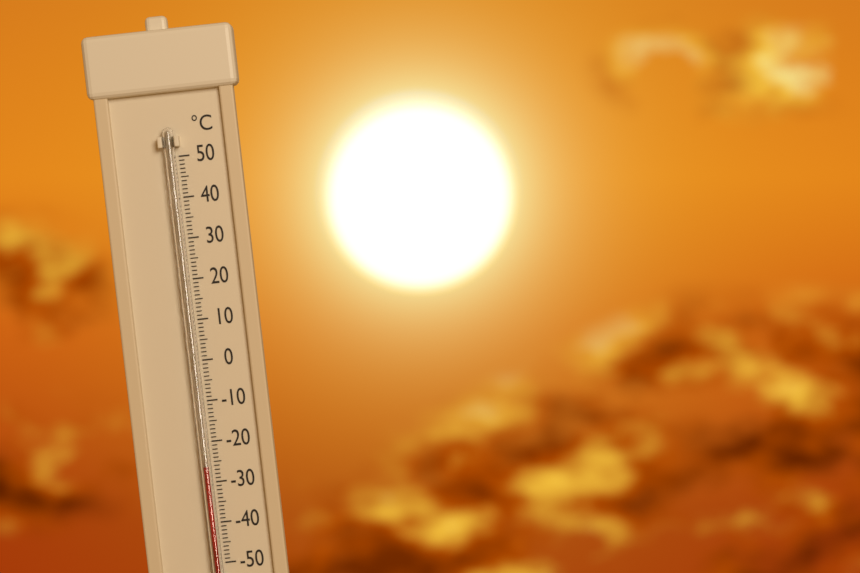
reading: -26 °C
